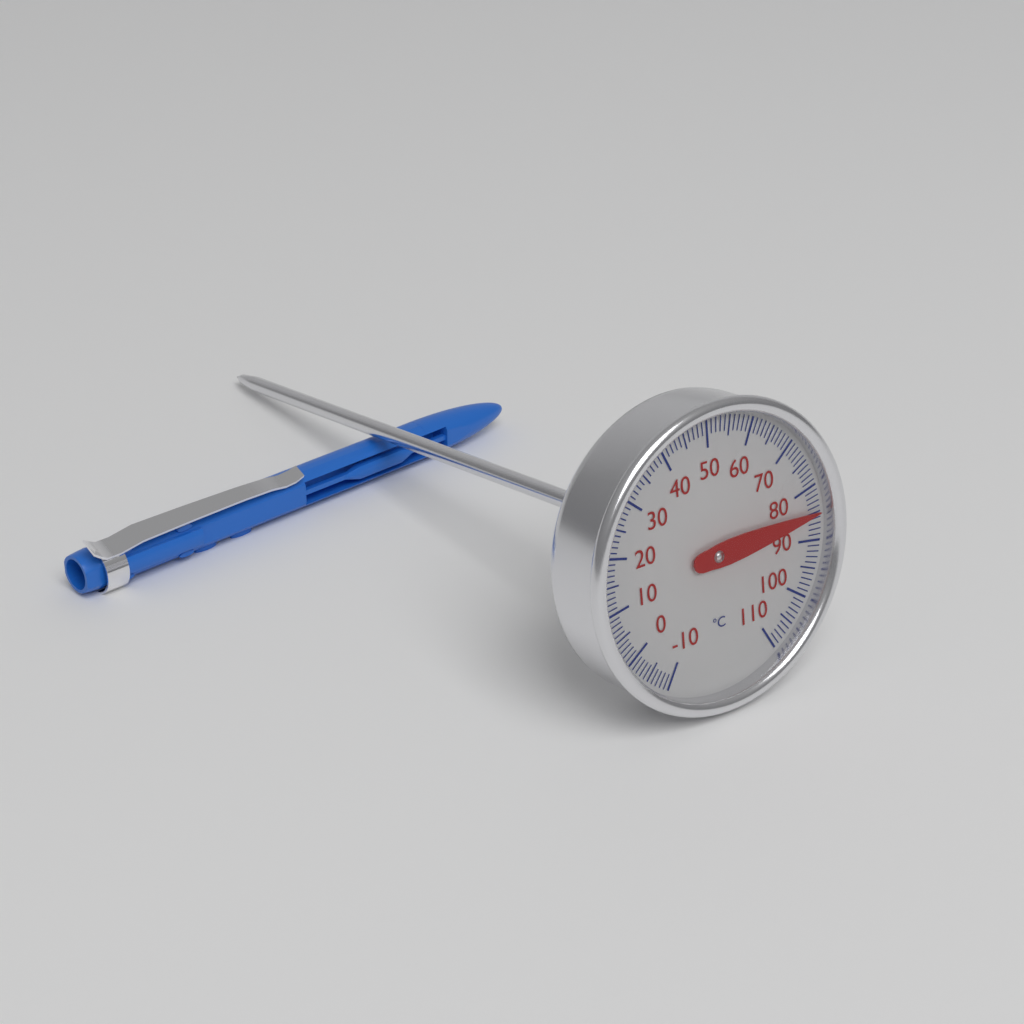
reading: 85 °C
